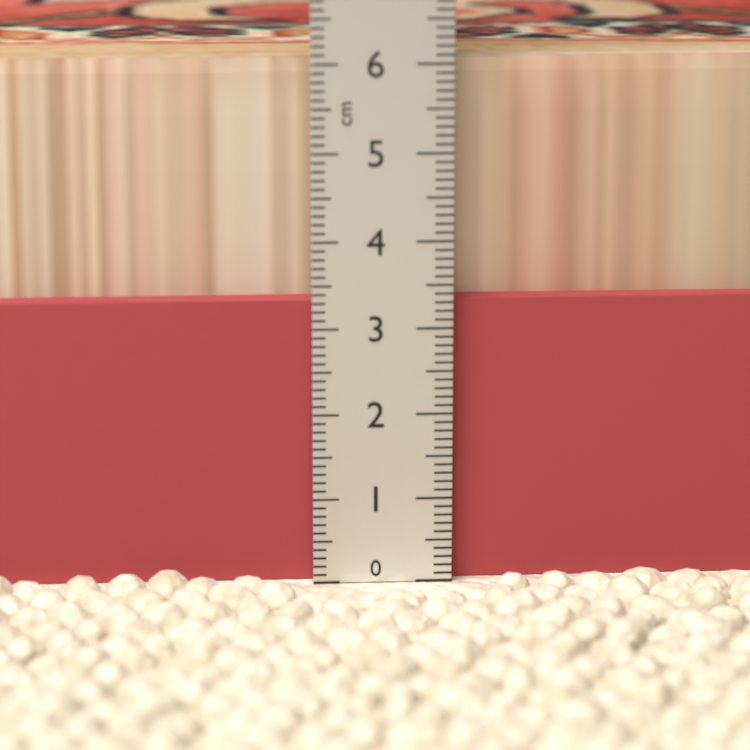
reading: 6.0 cm
